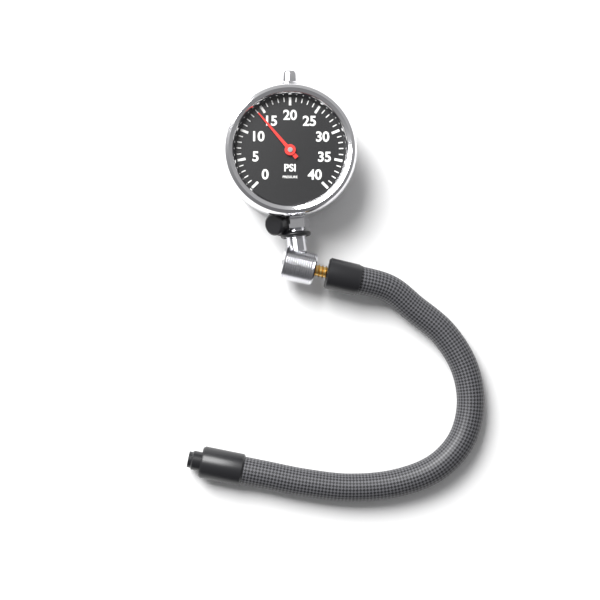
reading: 14 psi
